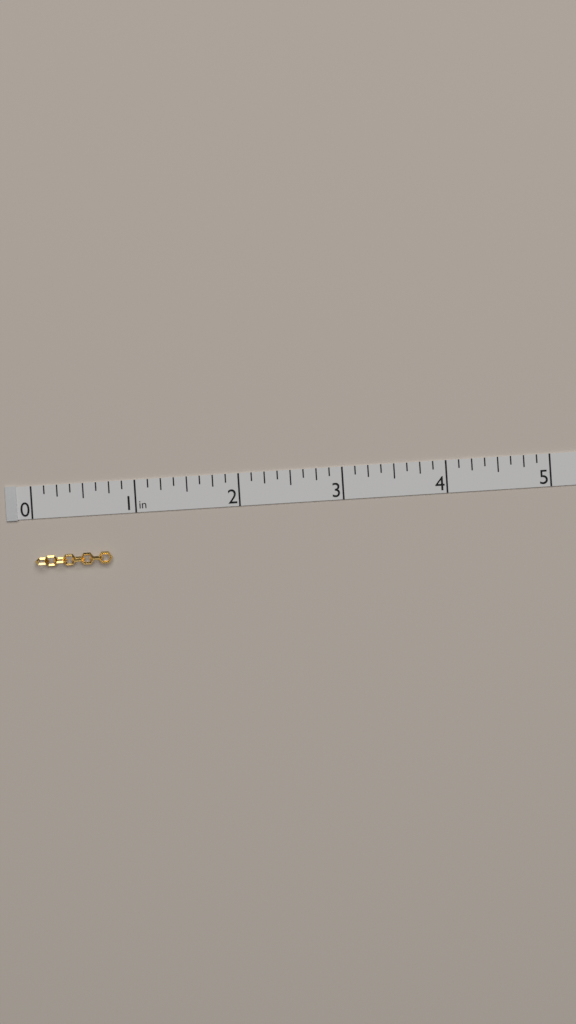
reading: 0.750 in
